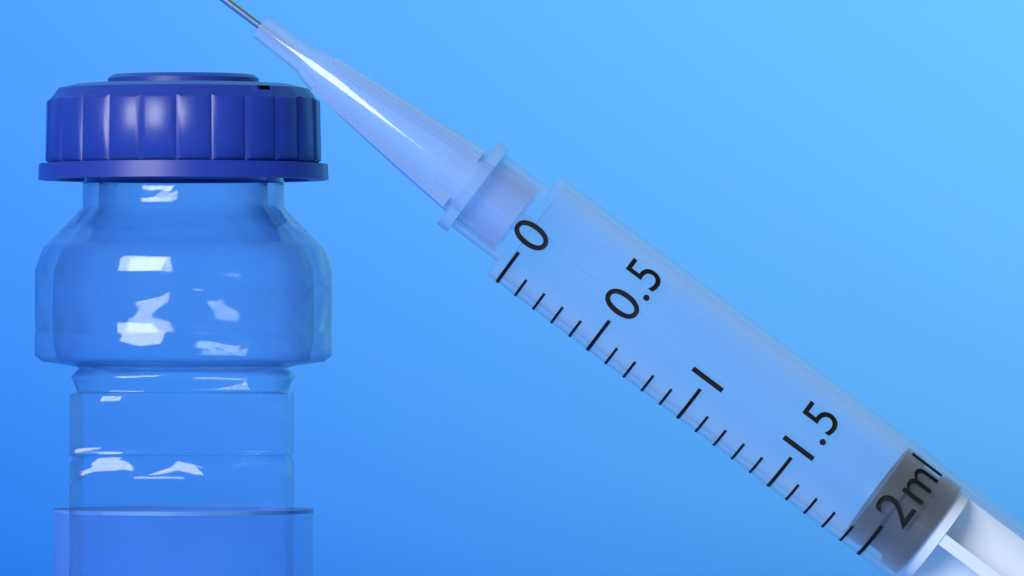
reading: 1.9 ml
